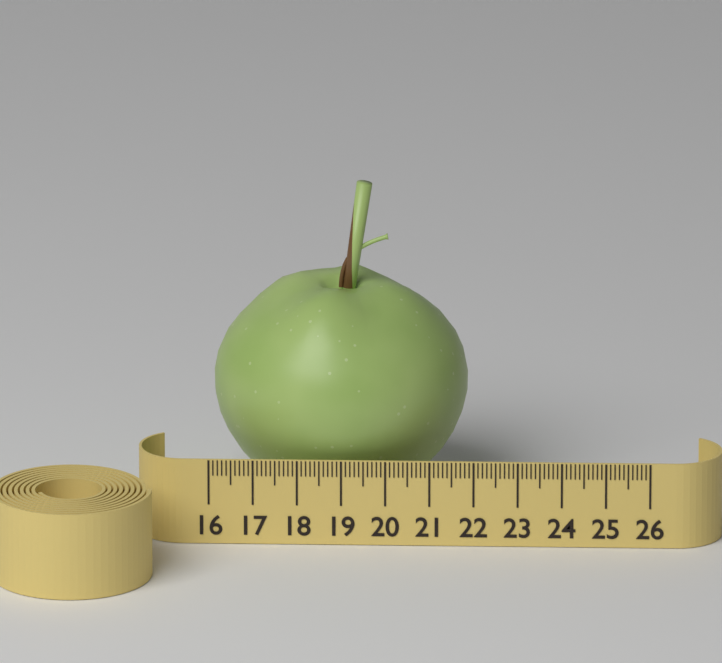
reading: 21.8 (no unit)
